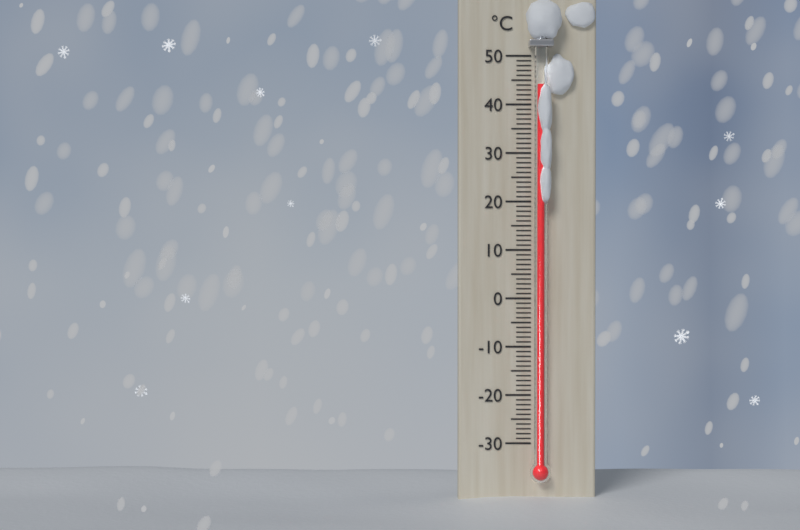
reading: 44 °C
